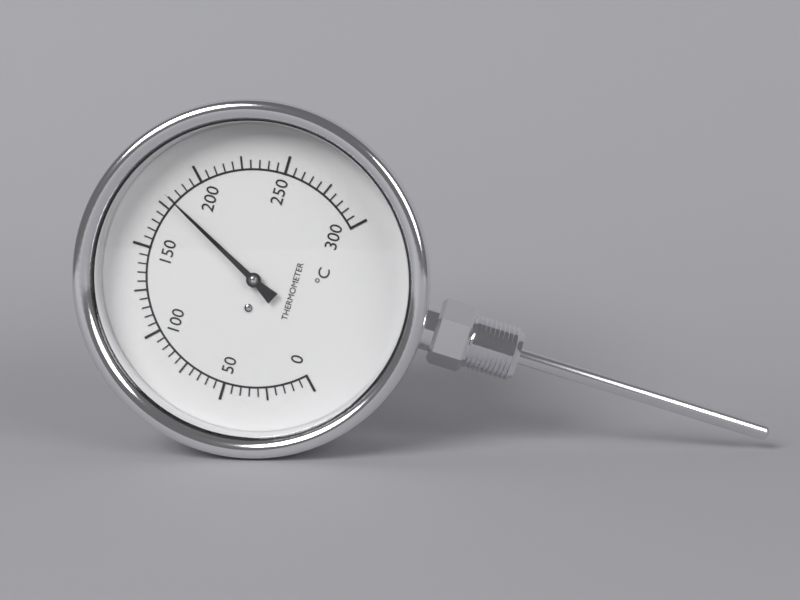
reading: 180 °C
